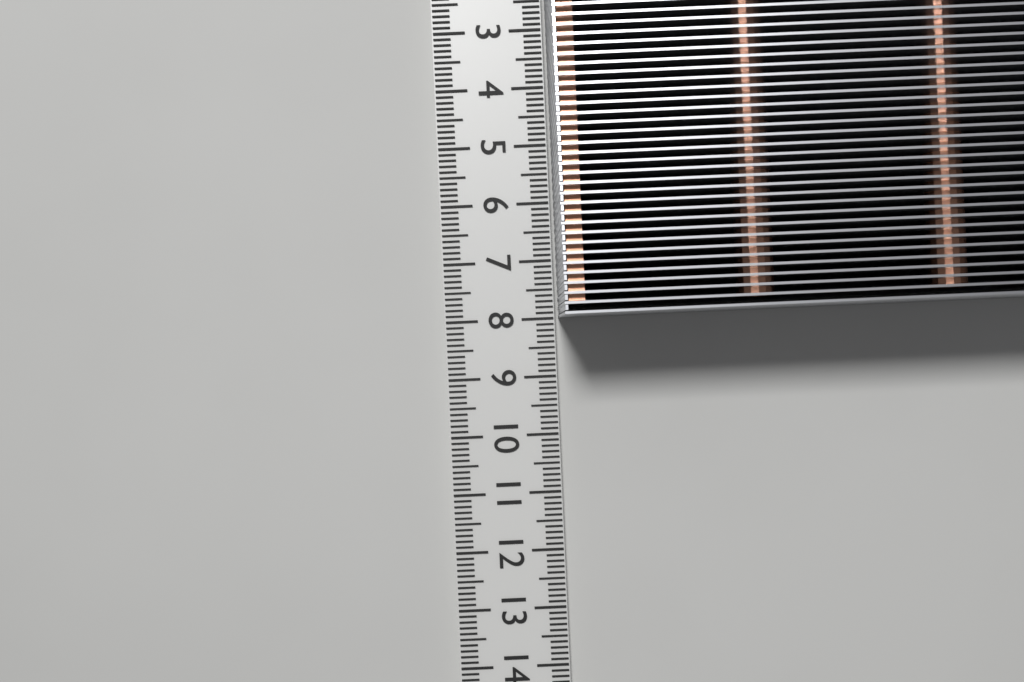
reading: 8.0 cm
